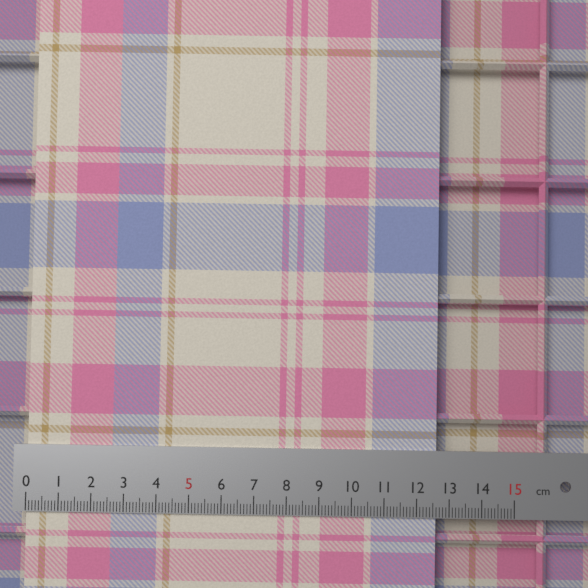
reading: 12.6 cm
